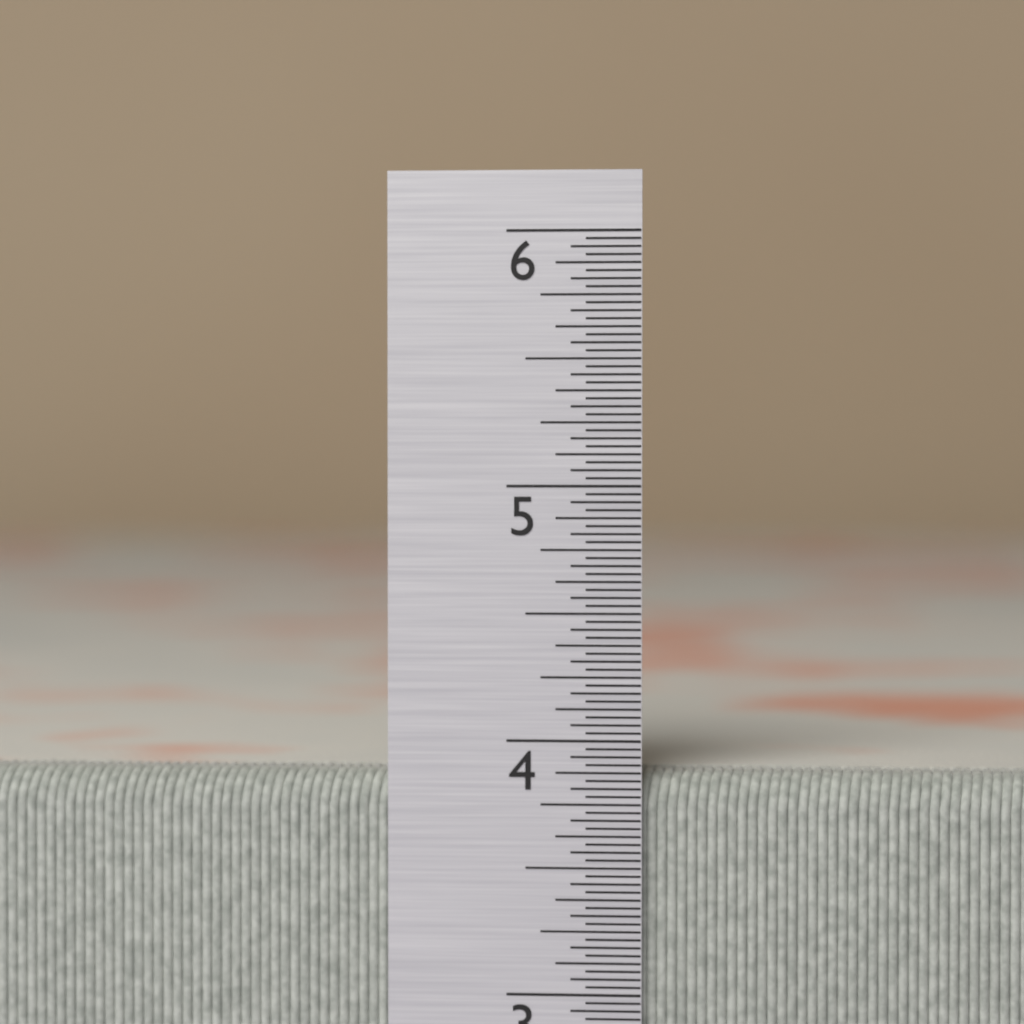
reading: 3.87500 in
